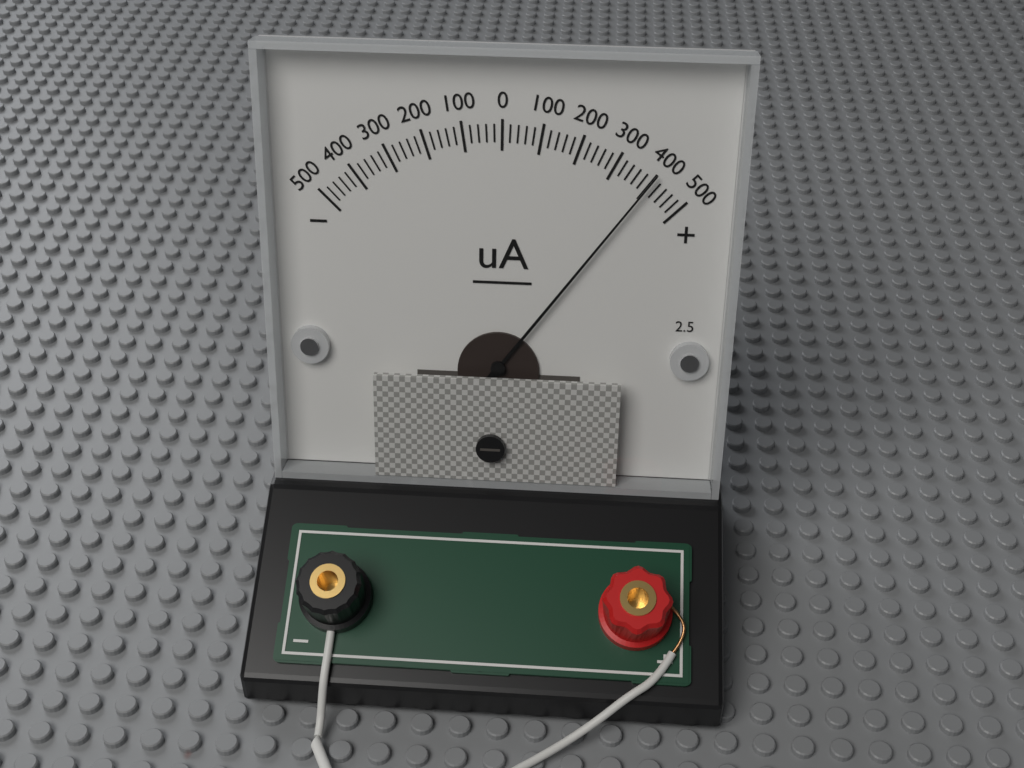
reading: 400 uA
